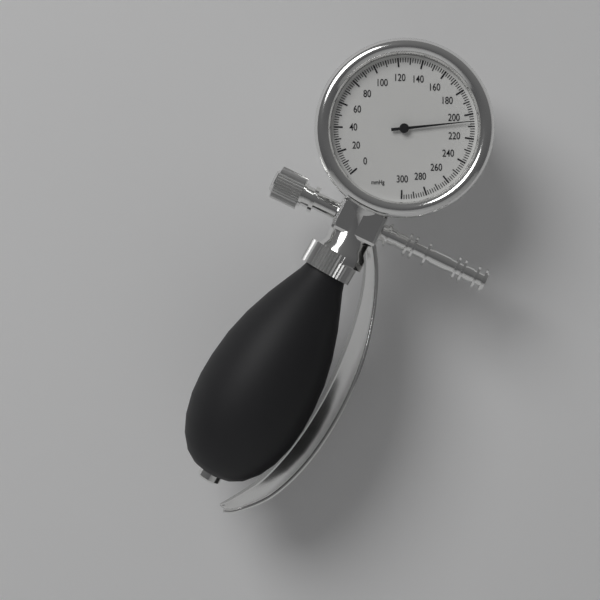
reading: 206 mmHg
